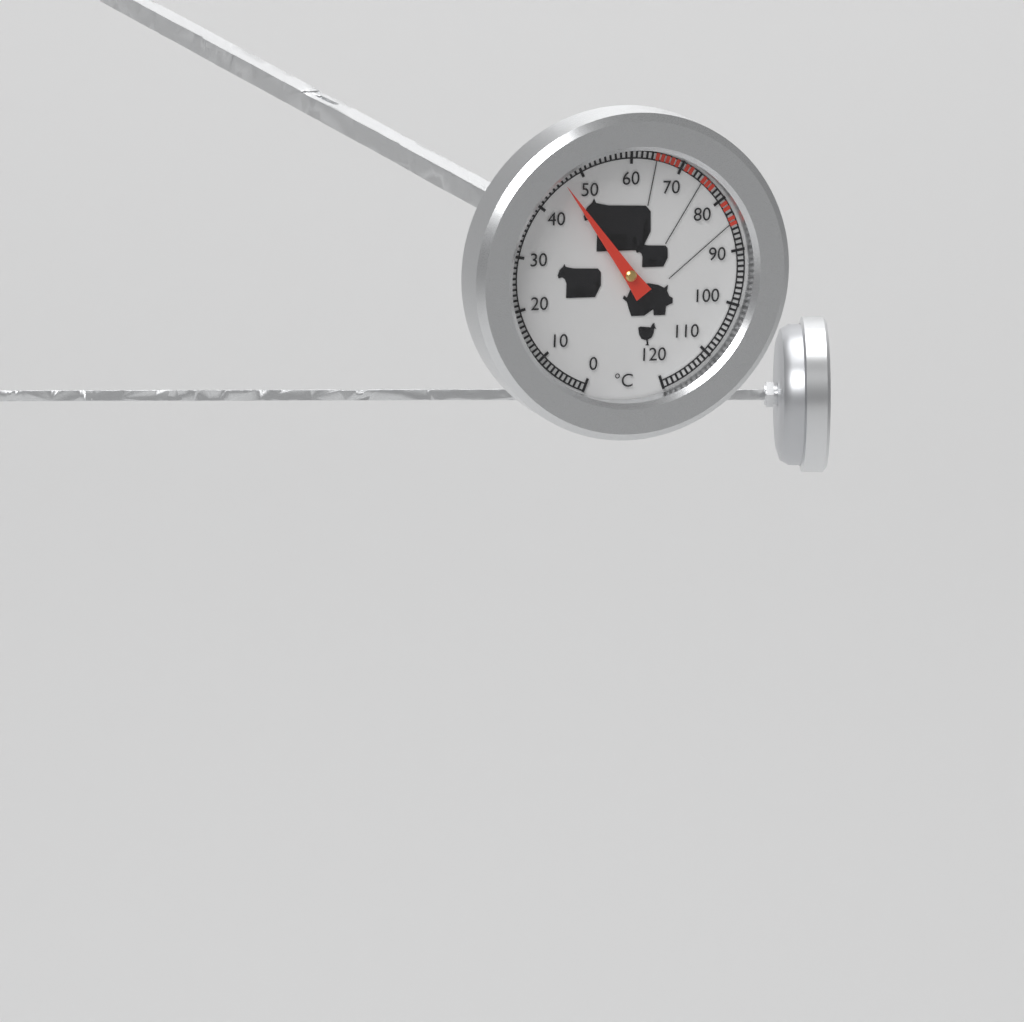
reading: 46 °C
